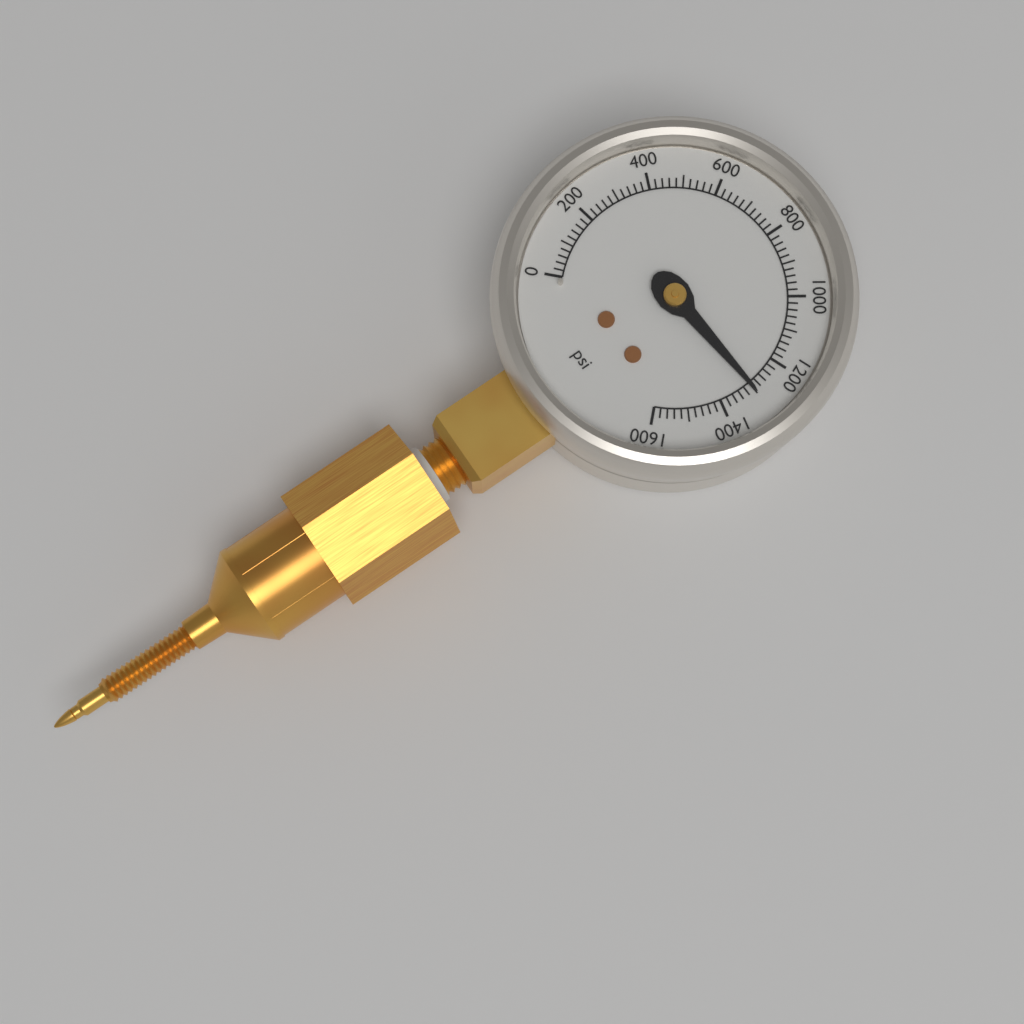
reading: 1300 psi
